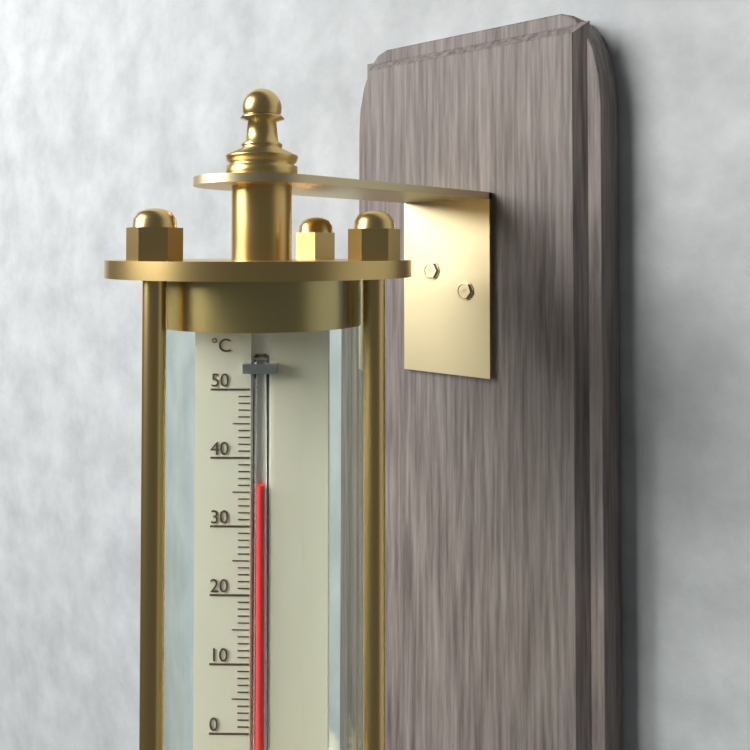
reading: 36 °C
